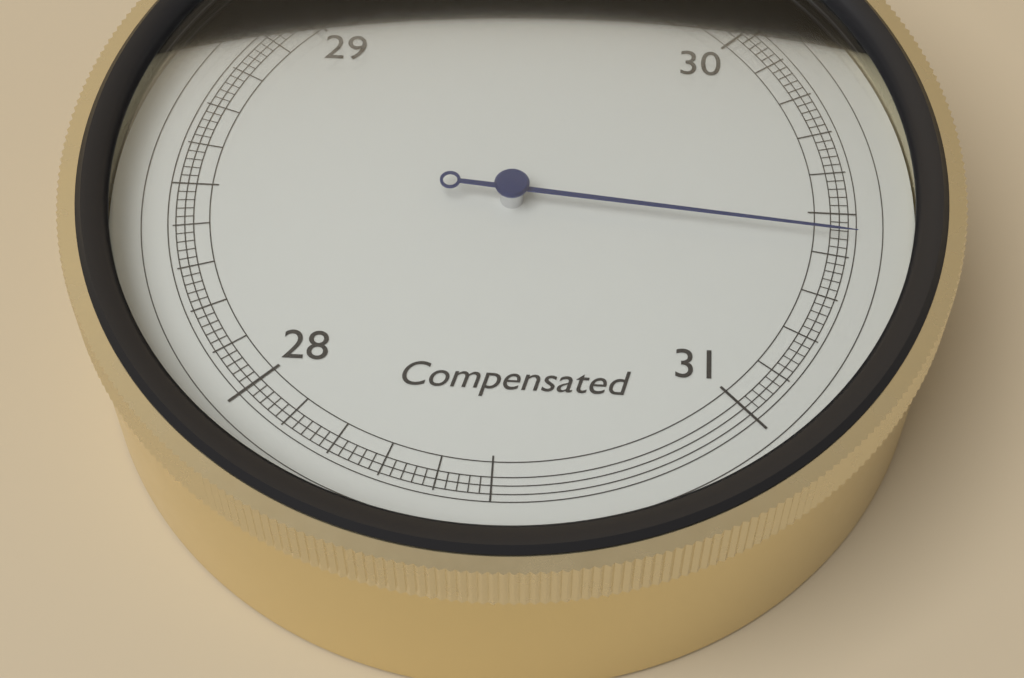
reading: 30.56 inHg
